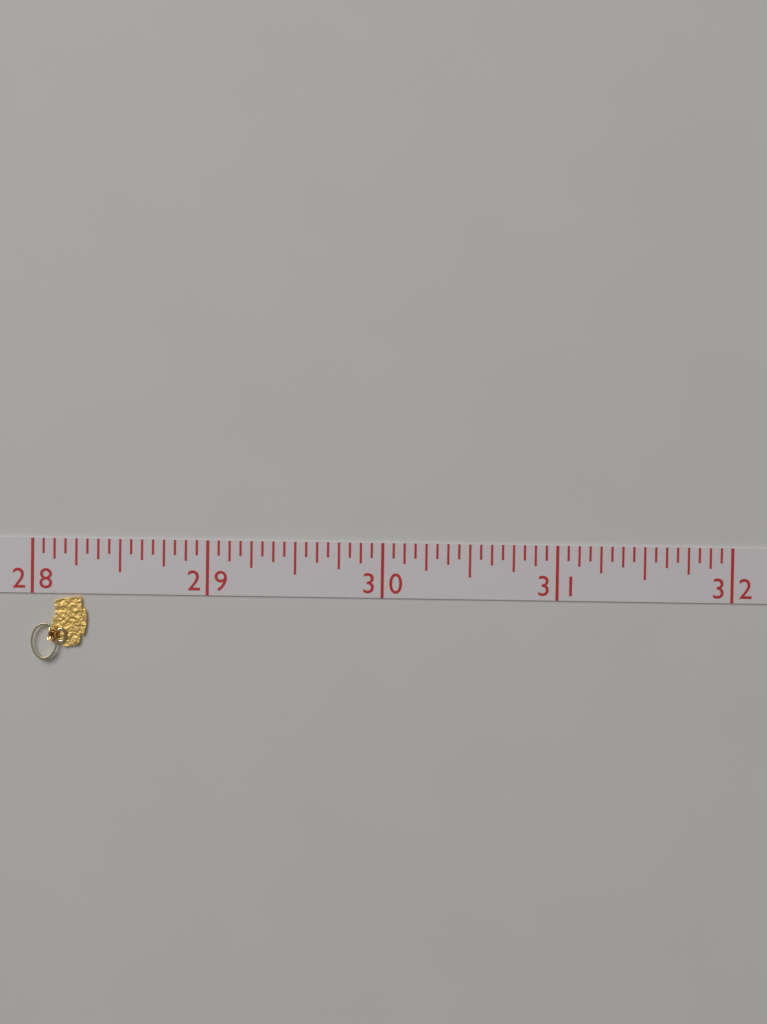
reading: 28.3125 (no unit)
